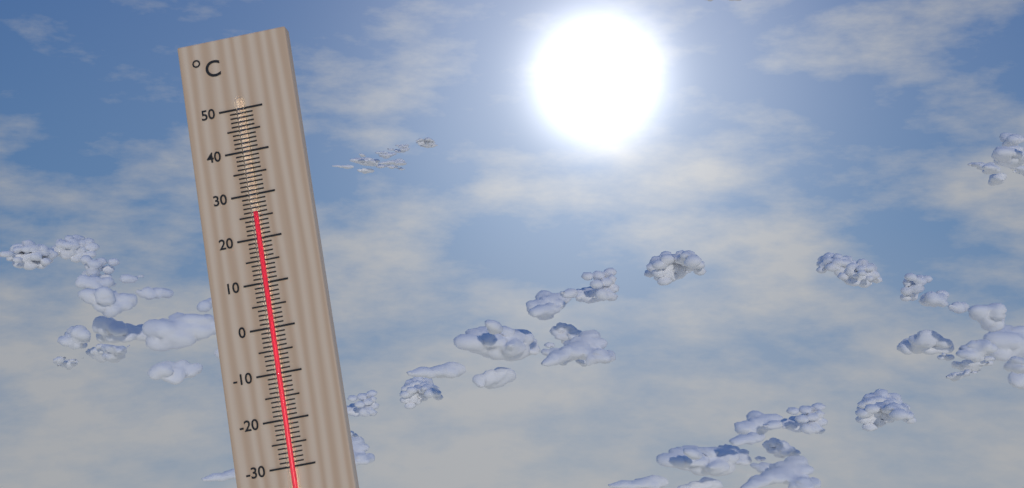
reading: 26 °C
